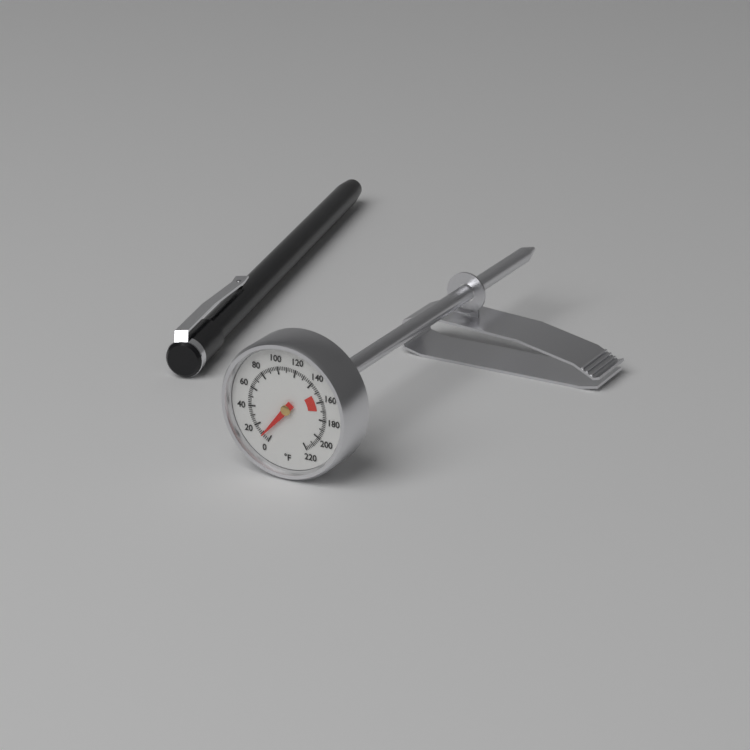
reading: 8 °F
